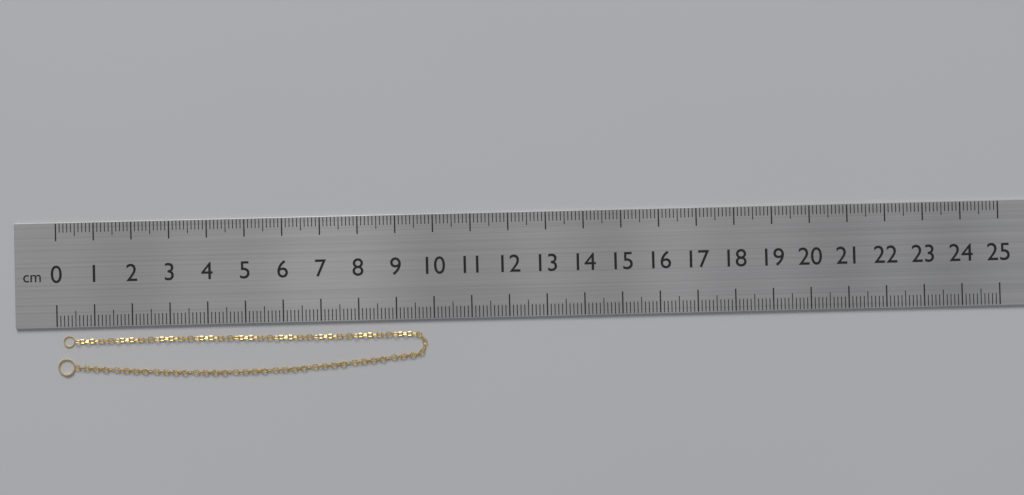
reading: 9.8 cm
